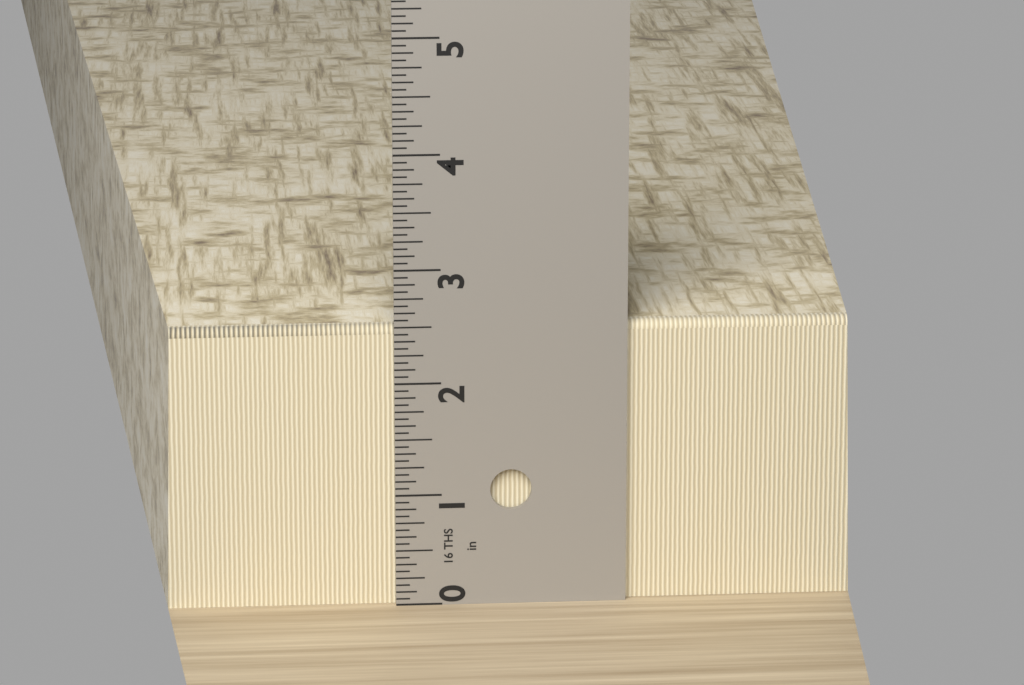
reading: 2.5000 in
